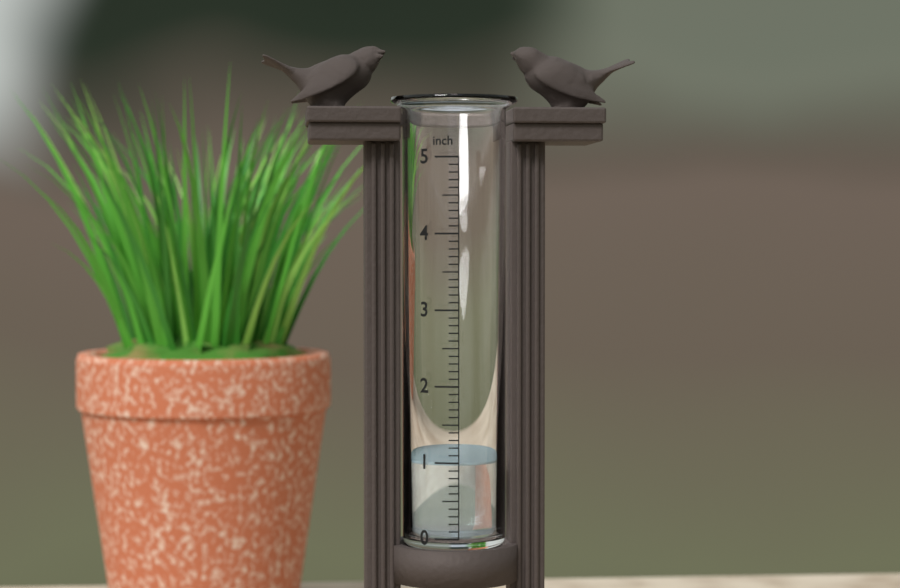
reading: 1.0 inch
